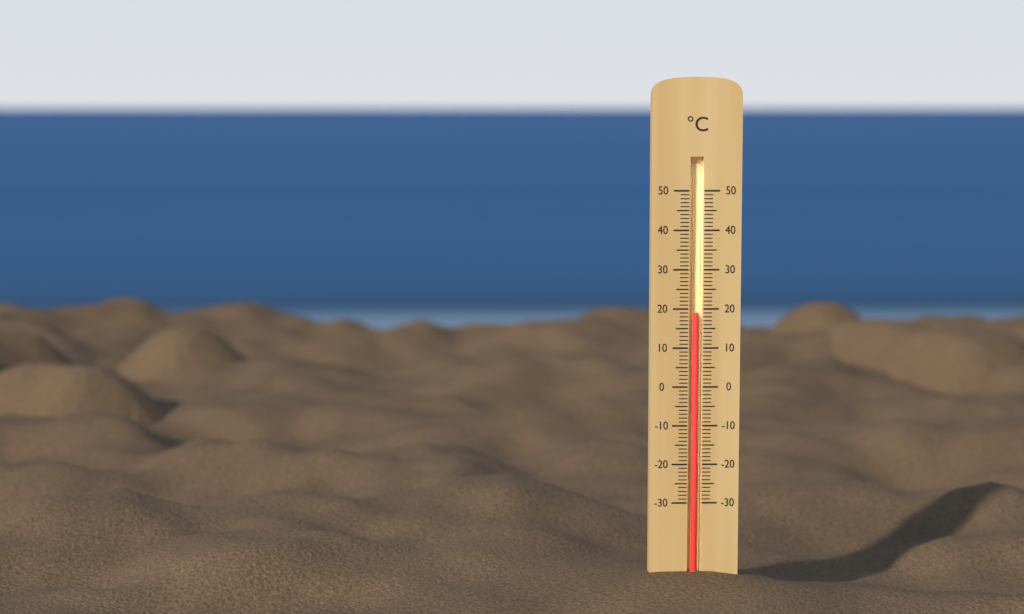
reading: 19 °C
